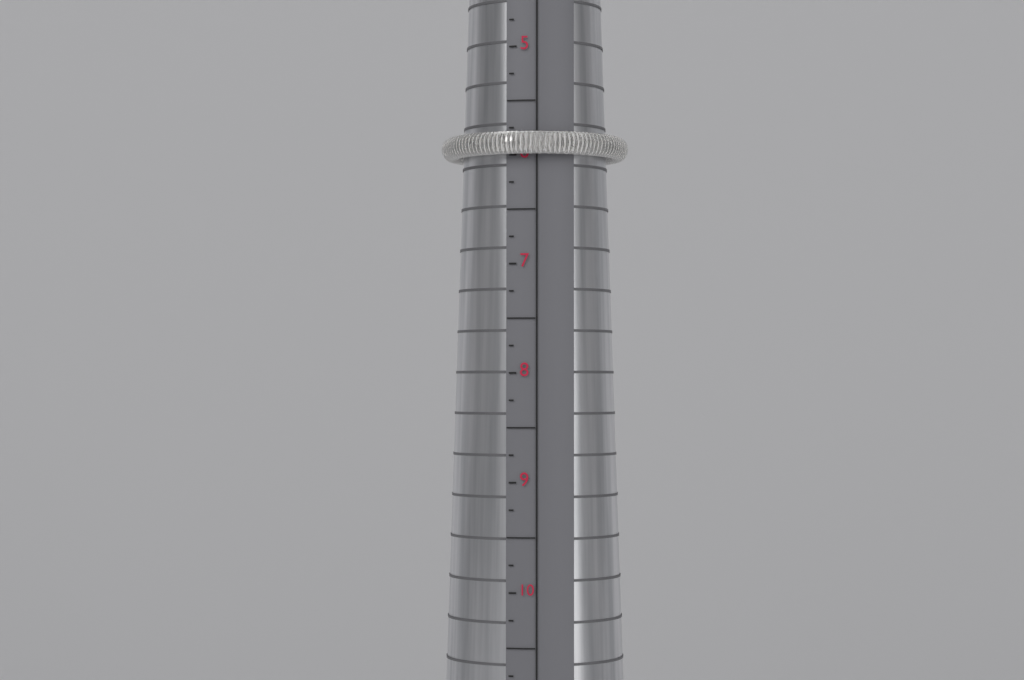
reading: 6.00 (no unit)
